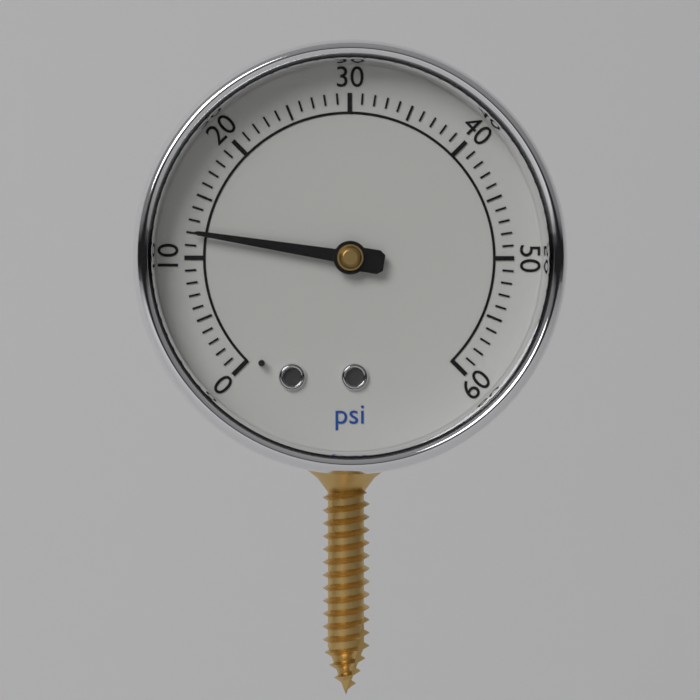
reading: 12 psi
